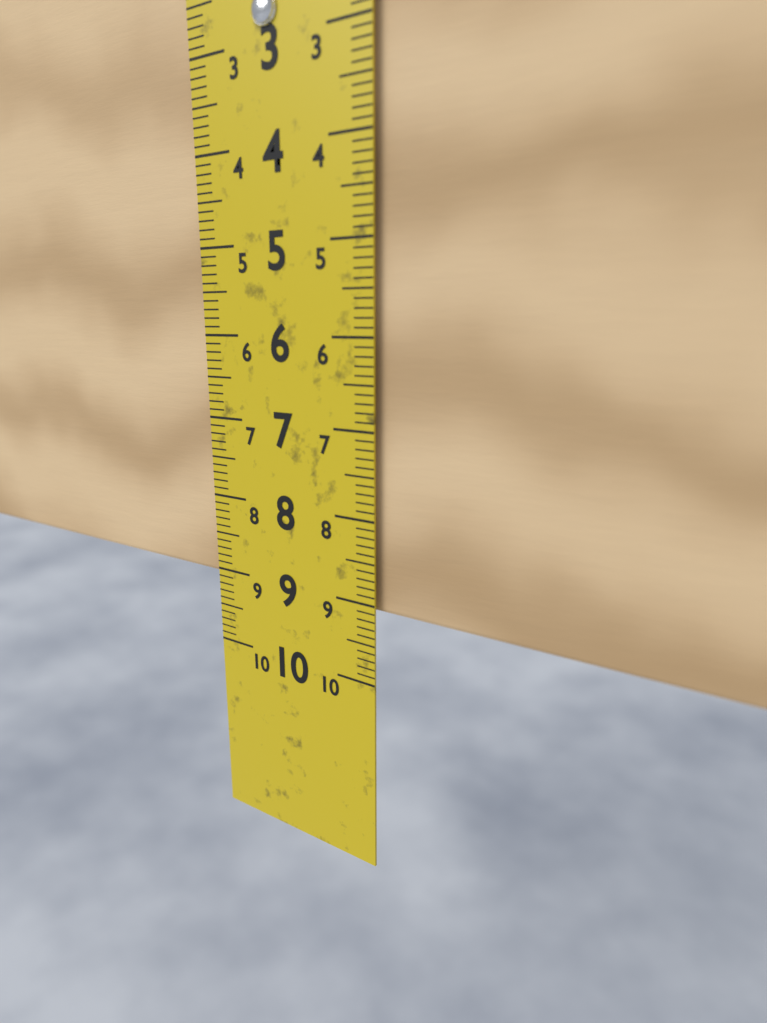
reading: 9.1 cm
